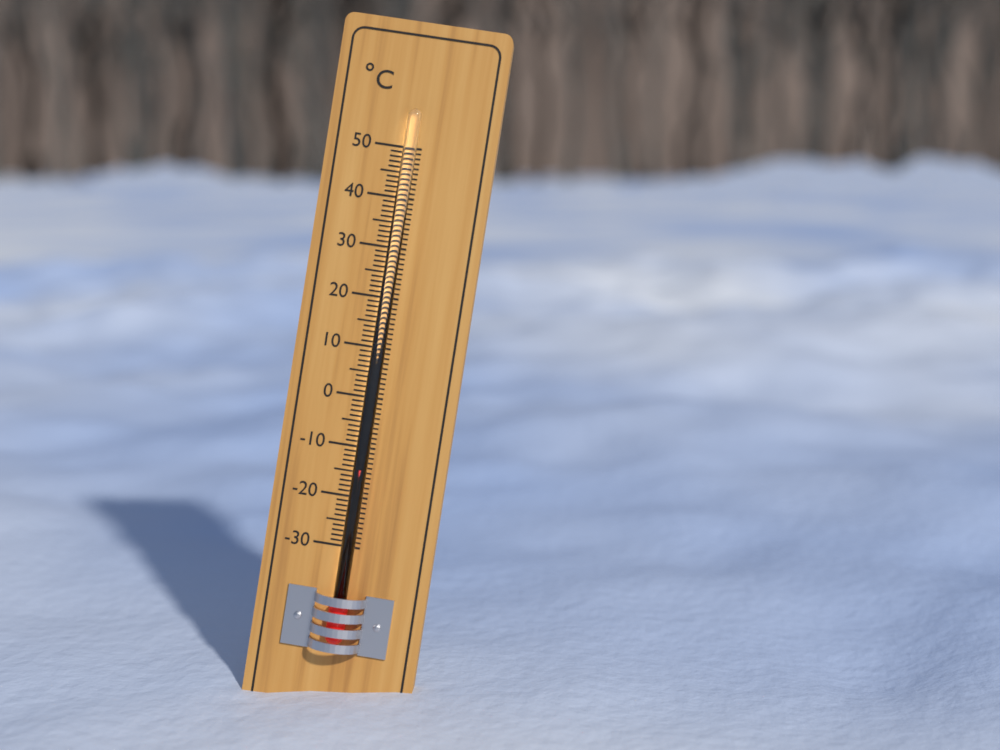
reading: -14 °C
